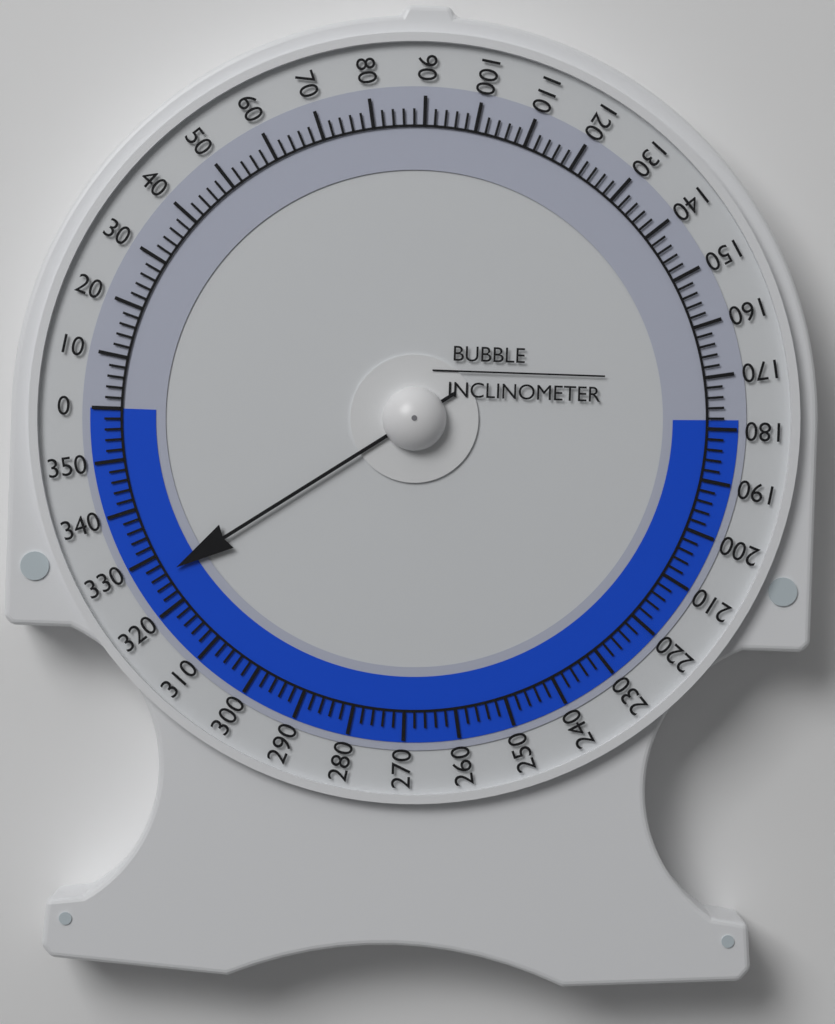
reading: 326 (no unit)
